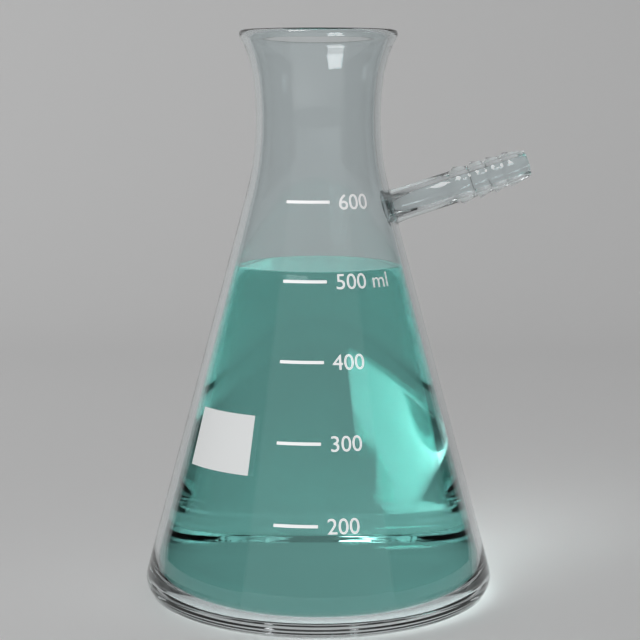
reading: 510 ml
